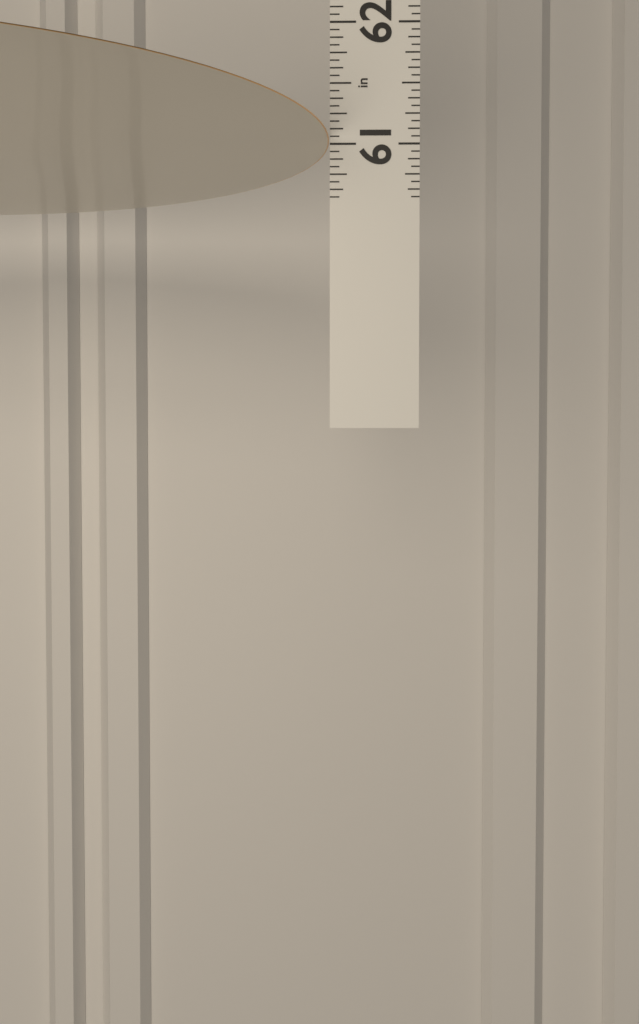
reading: 61.0625 in
